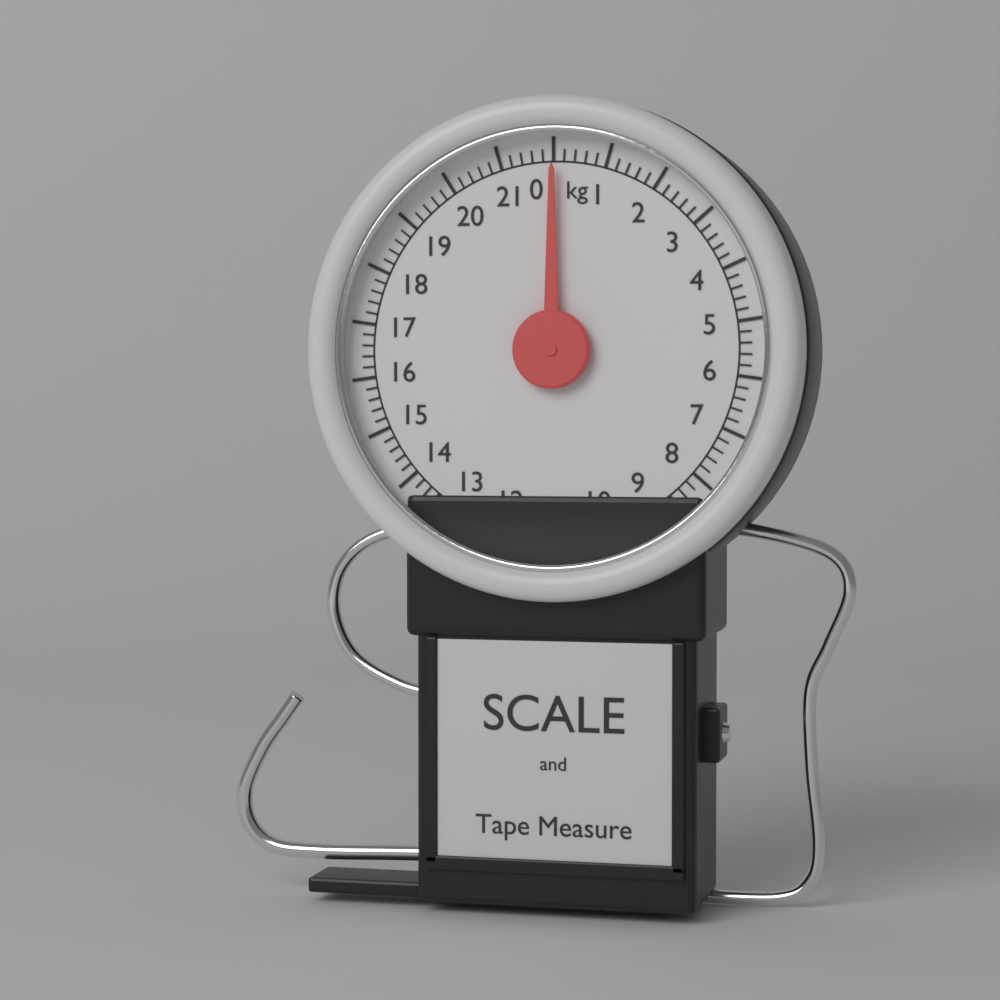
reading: 0.0 kg
